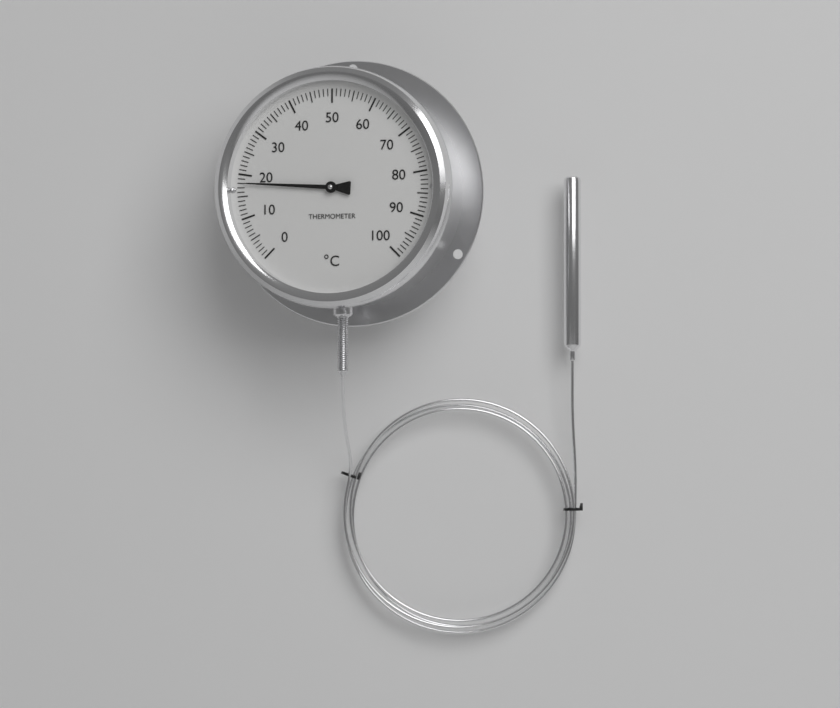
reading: 18 °C
